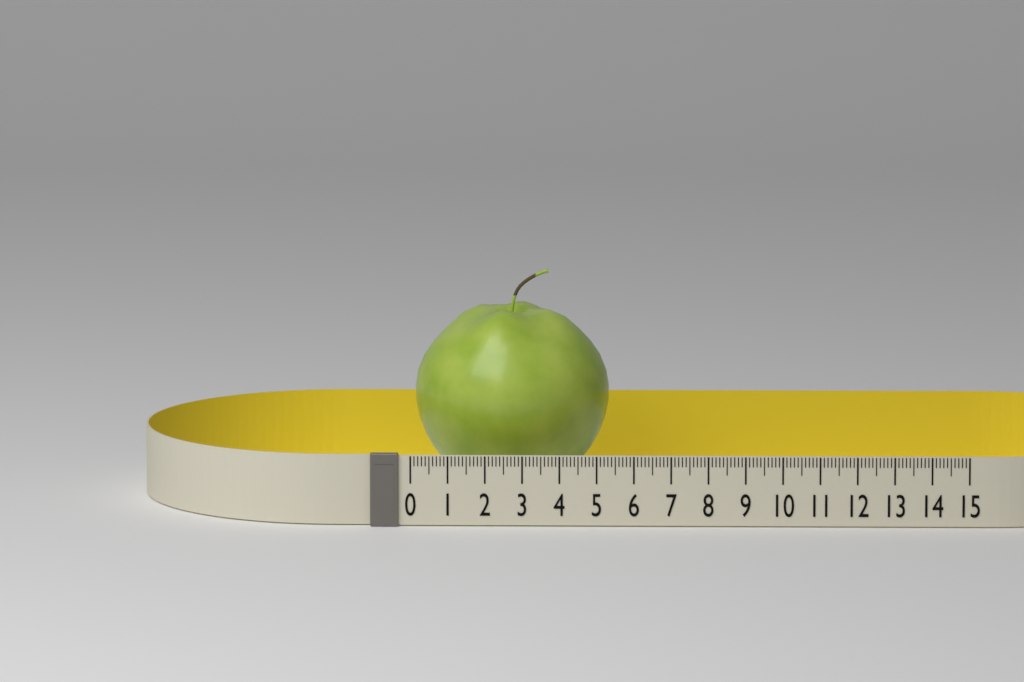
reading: 5.3 (no unit)
